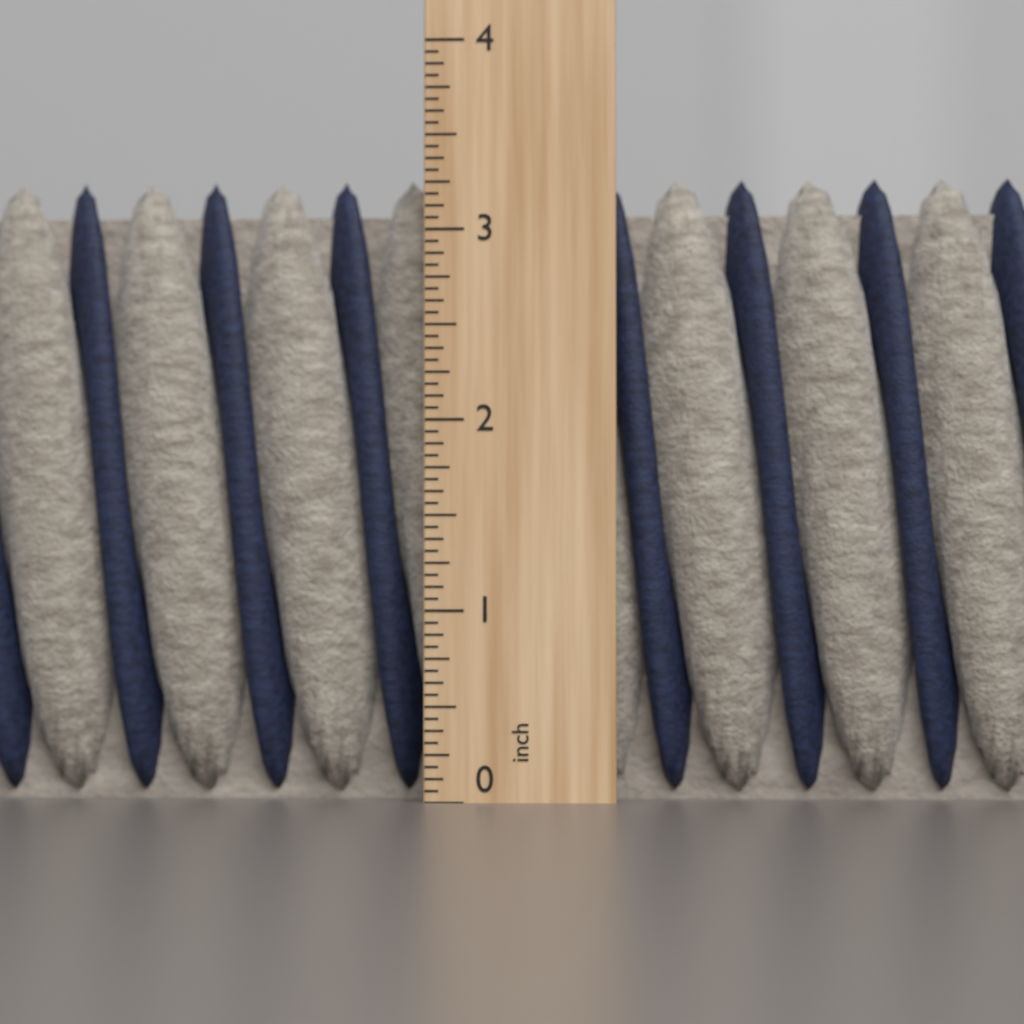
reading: 3.3125 inch
